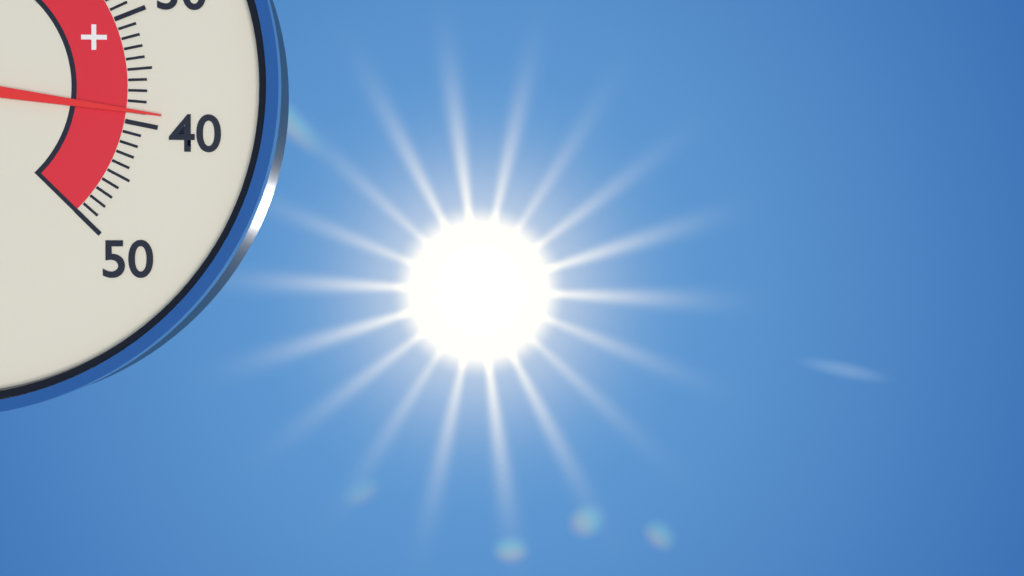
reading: 39 °C
